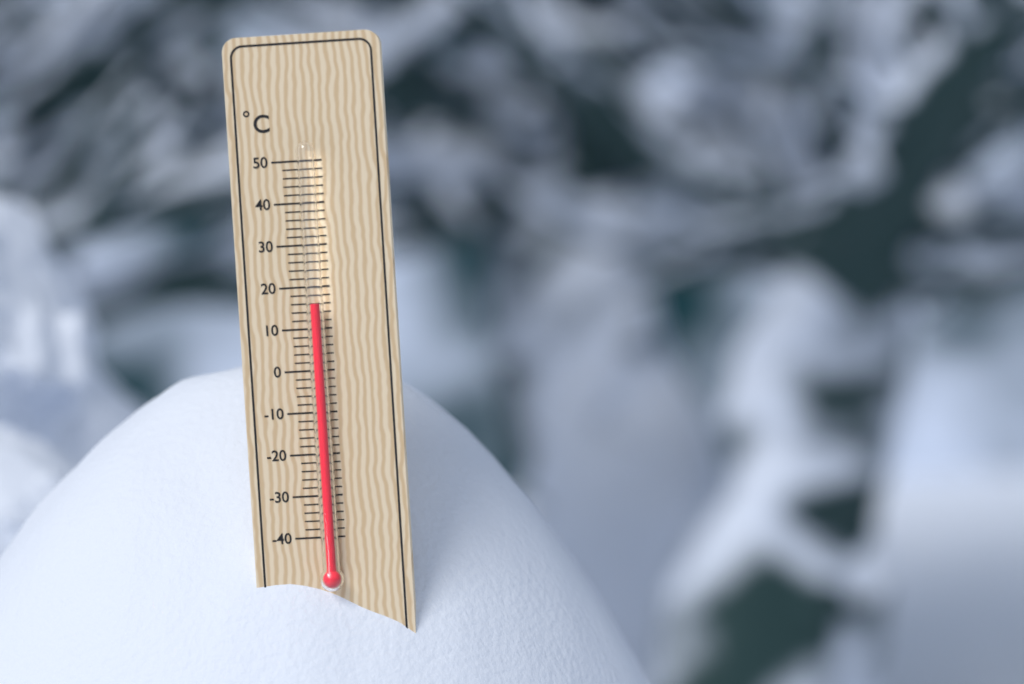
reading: 16 °C
